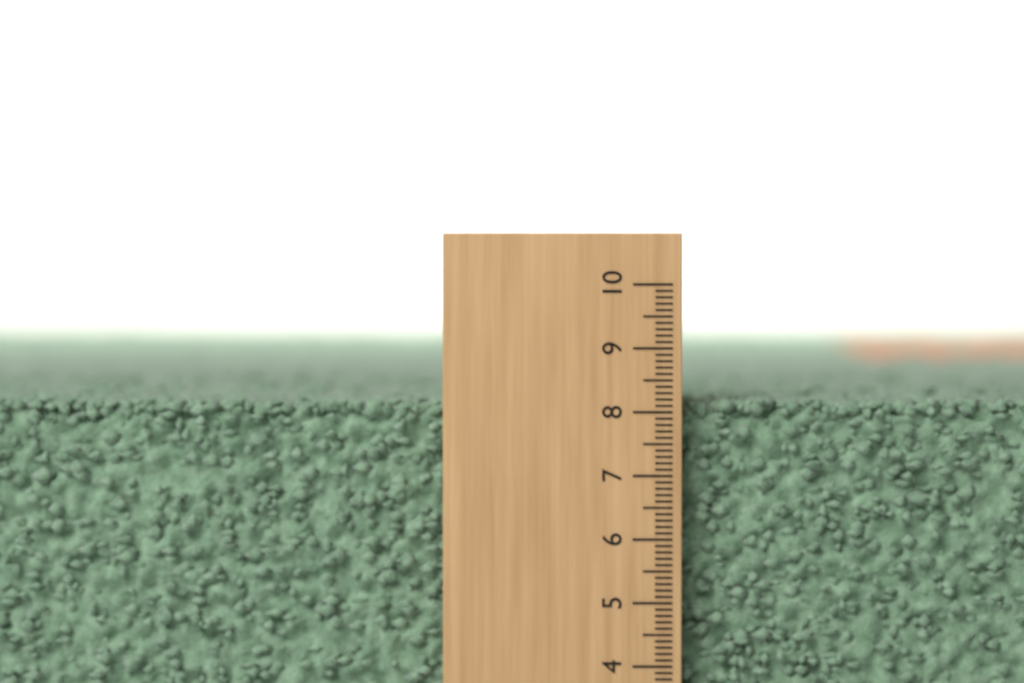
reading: 8.2 (no unit)
